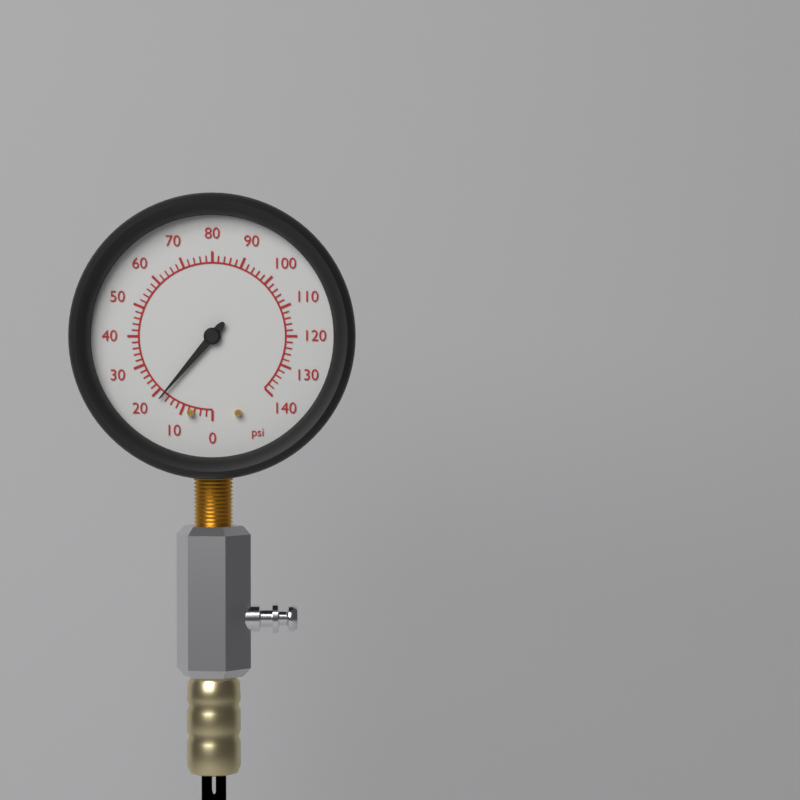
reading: 18 psi
